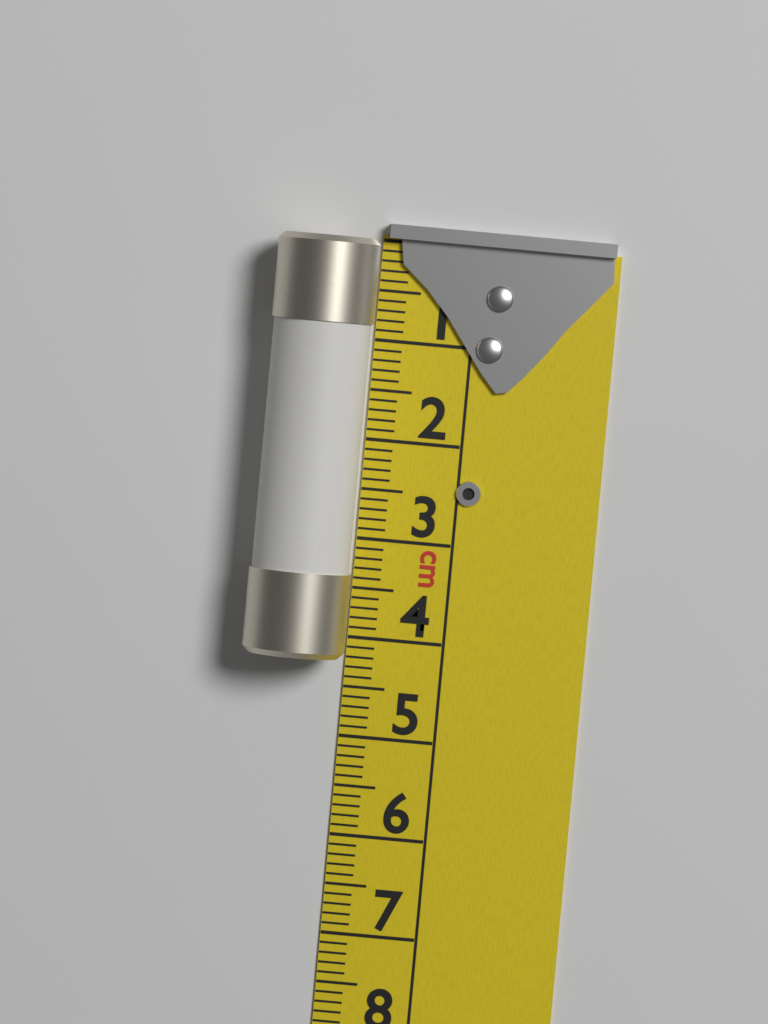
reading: 4.2 cm
